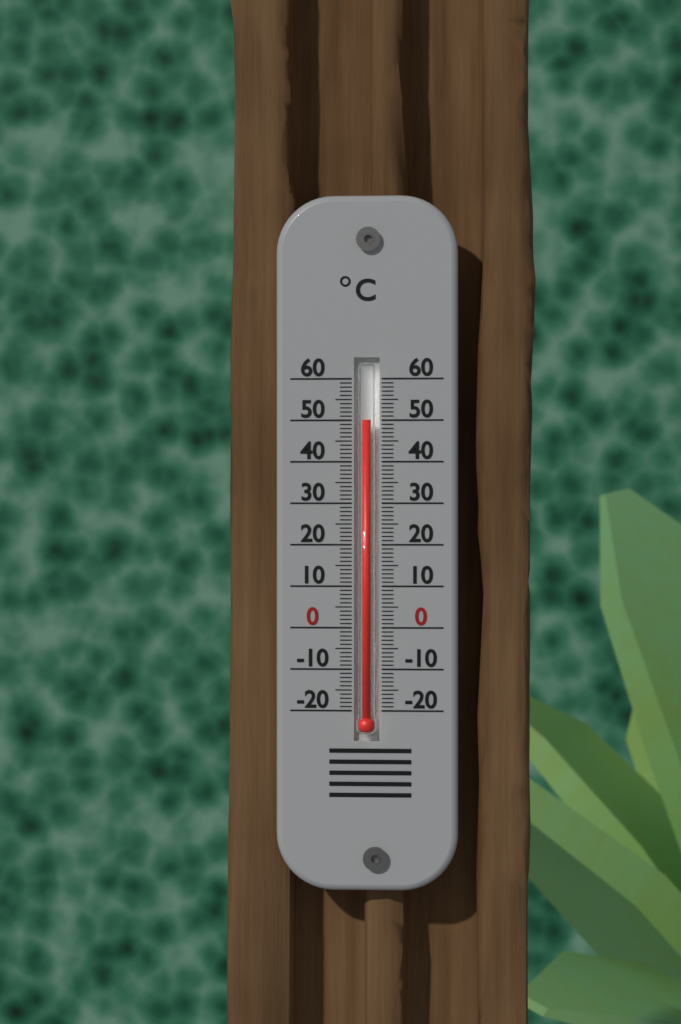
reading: 50 °C
